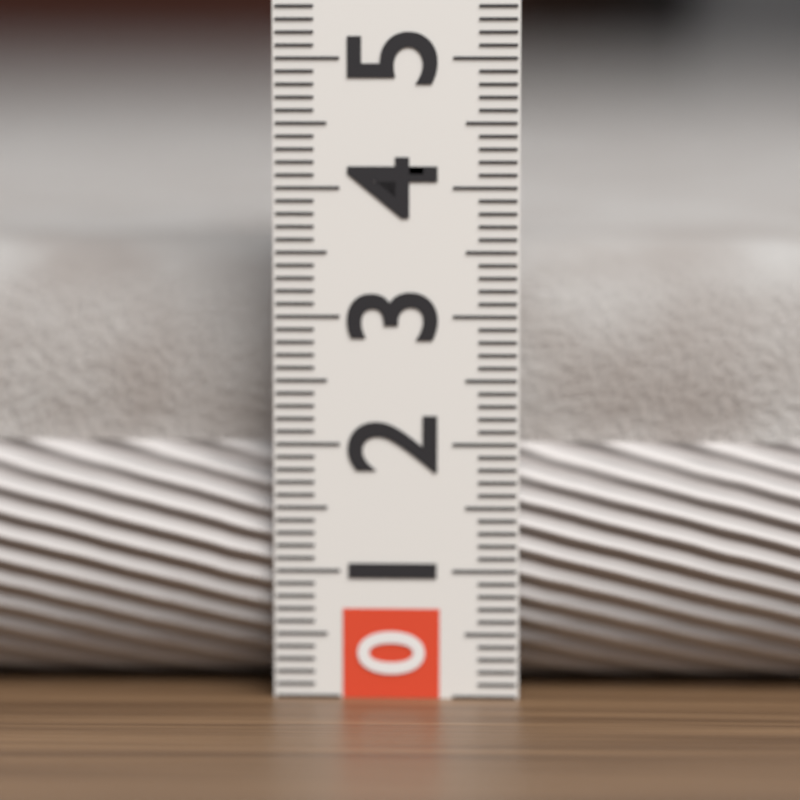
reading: 3.5 (no unit)
